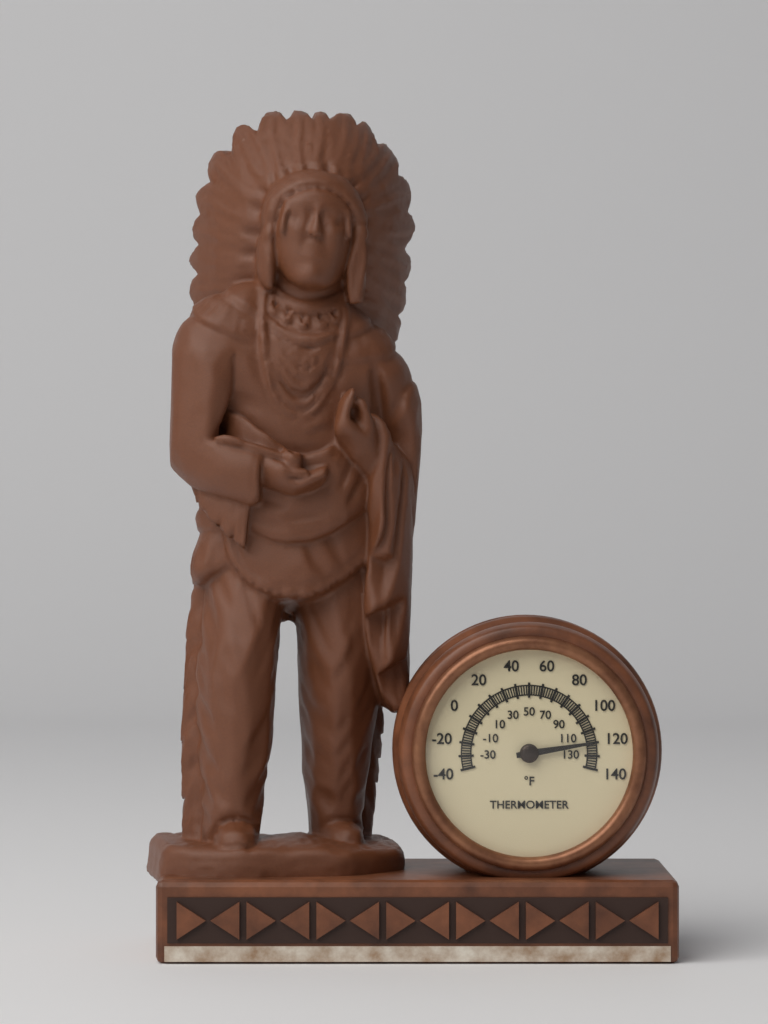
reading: 120 °F
